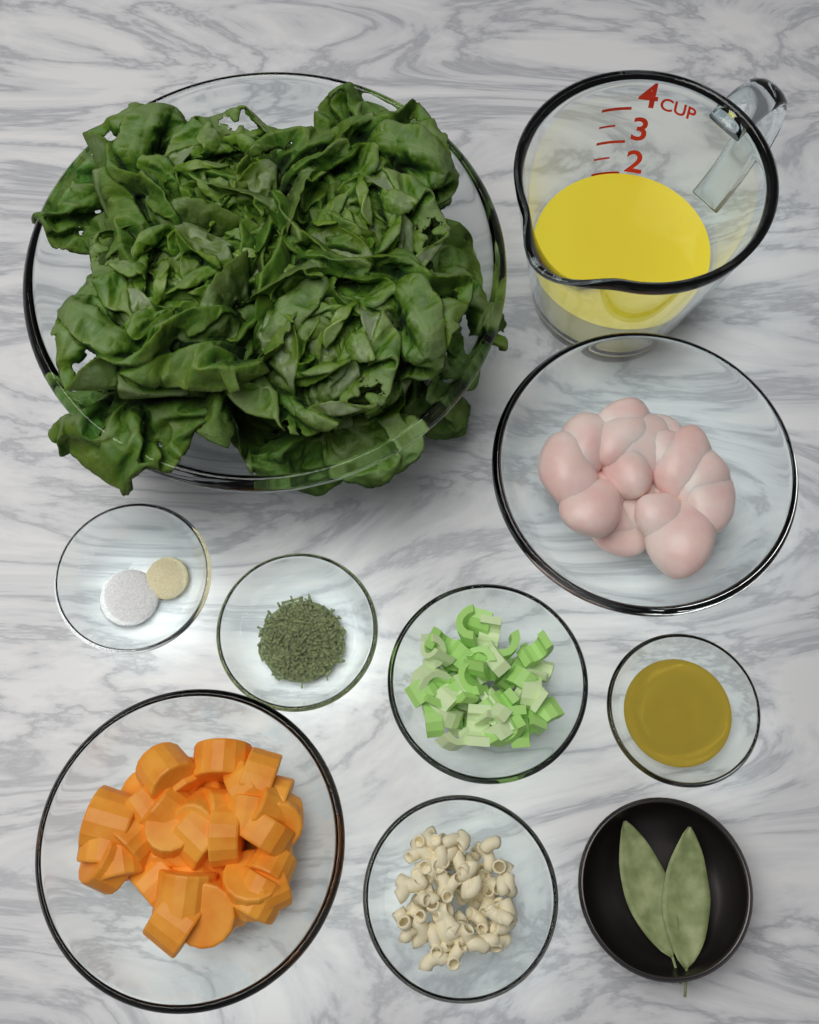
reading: 2.0 cup
